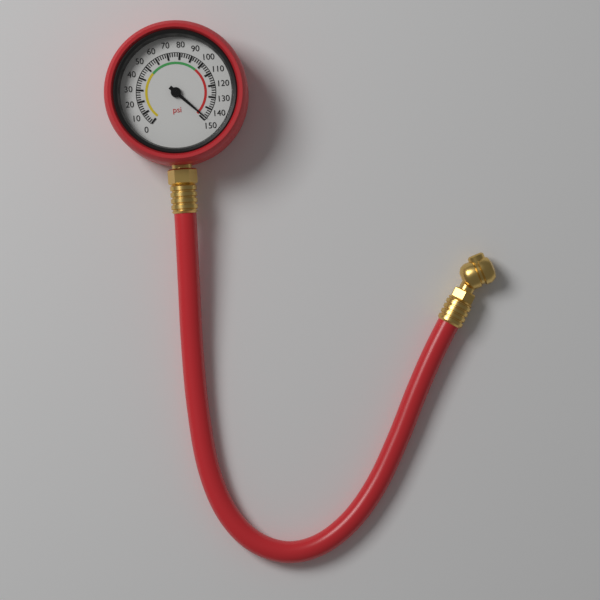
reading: 148 psi
